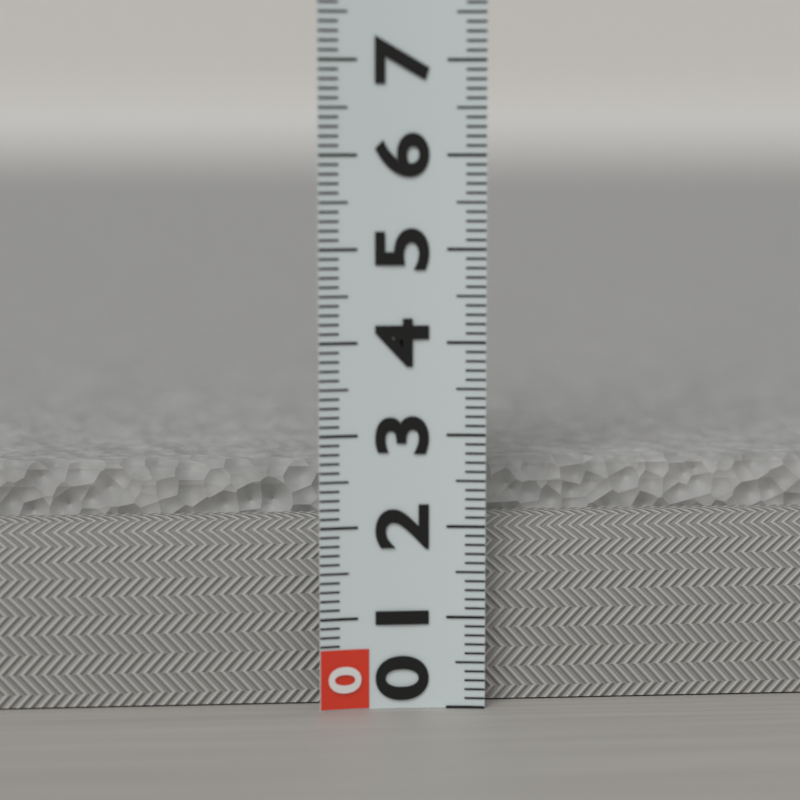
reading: 2.6 (no unit)
